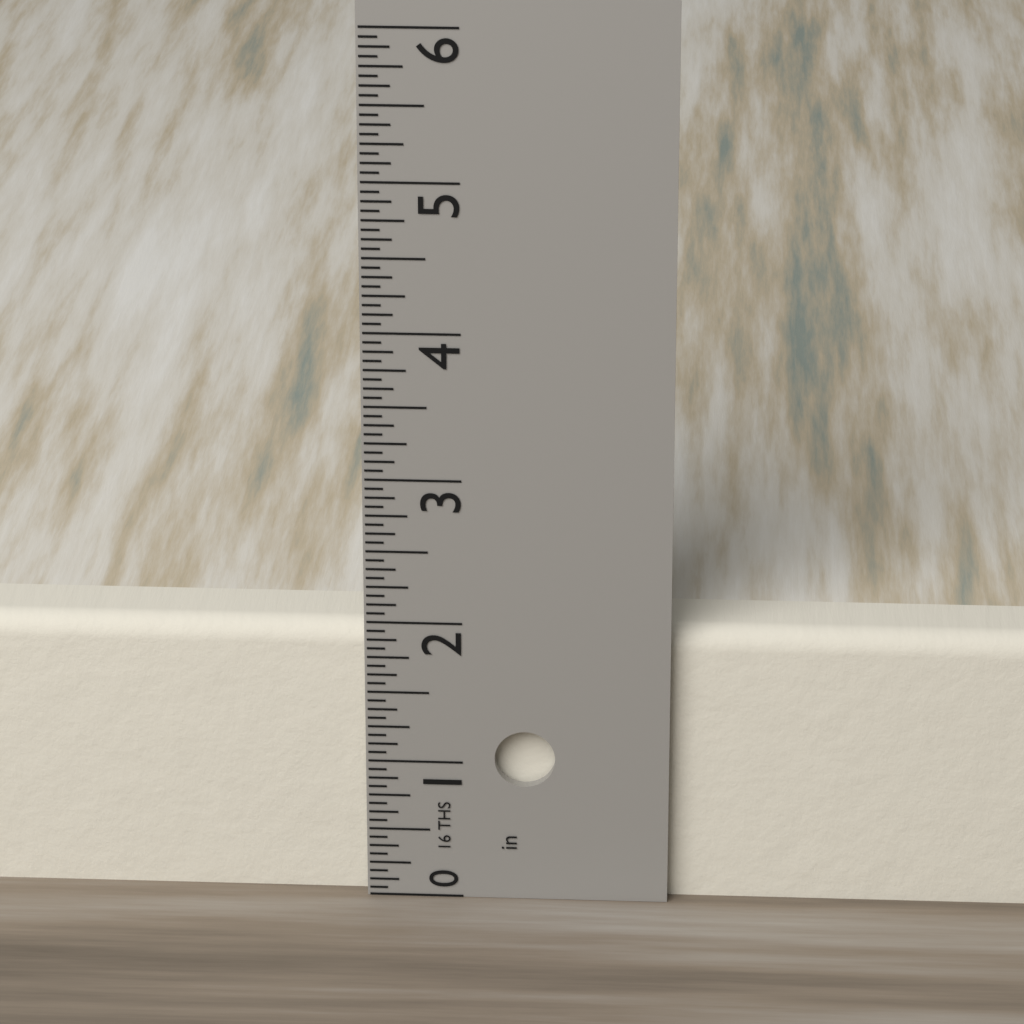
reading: 1.9375 in
